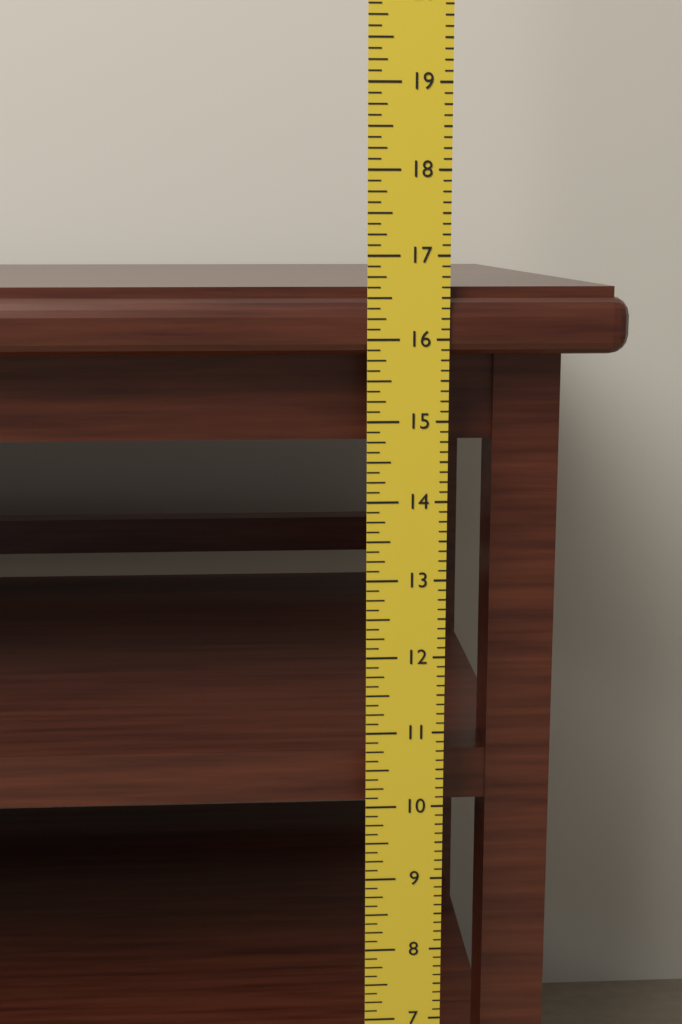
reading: 16.625 in
